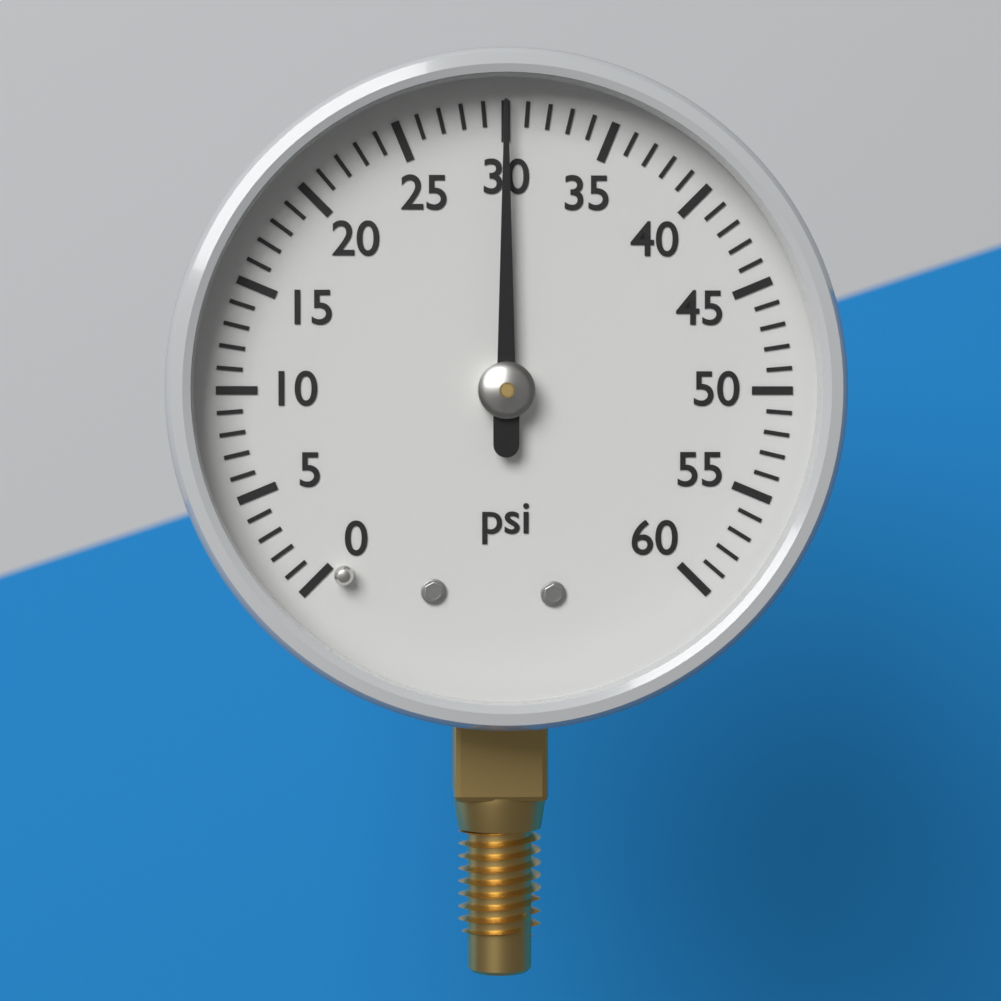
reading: 30 psi
